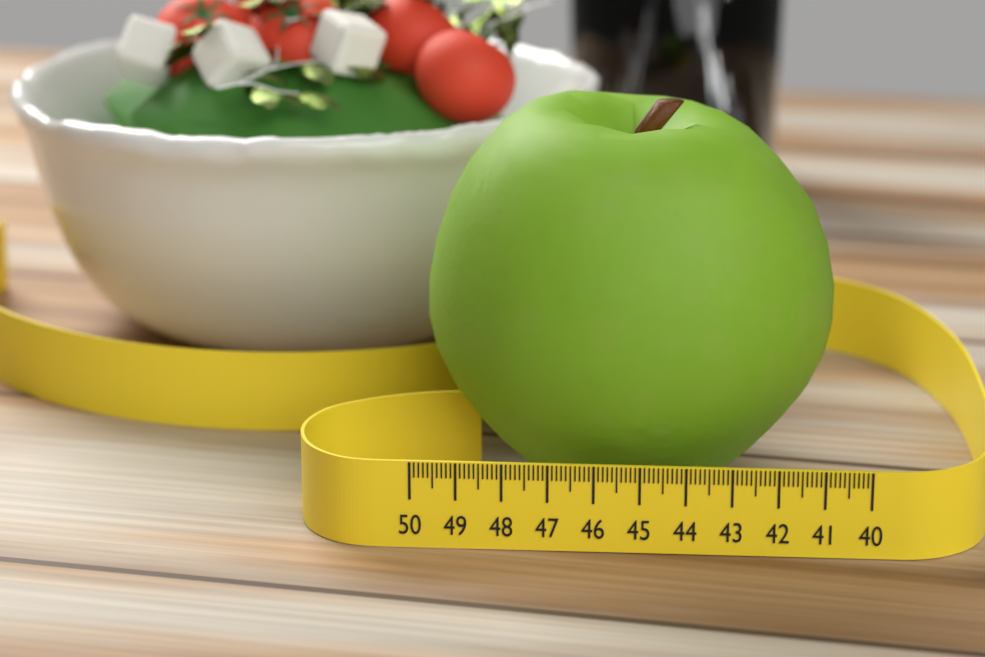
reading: 40.7 (no unit)
